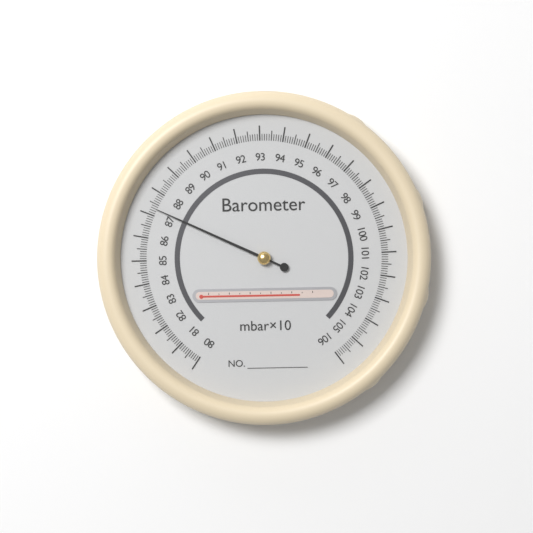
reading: 87.3 mbar×10
